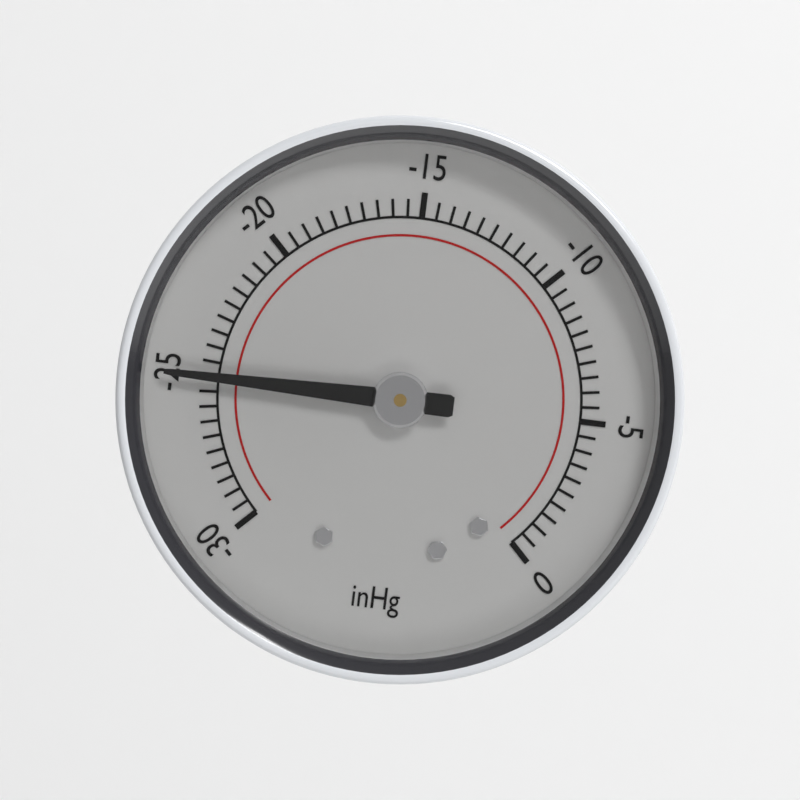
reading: -25.0 inHg
